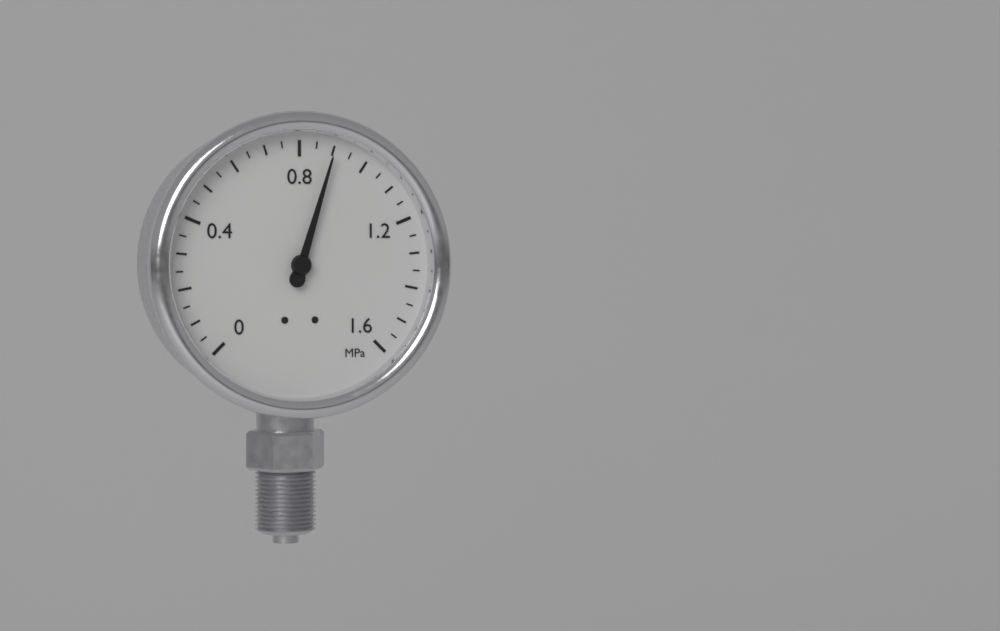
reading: 0.90 MPa
